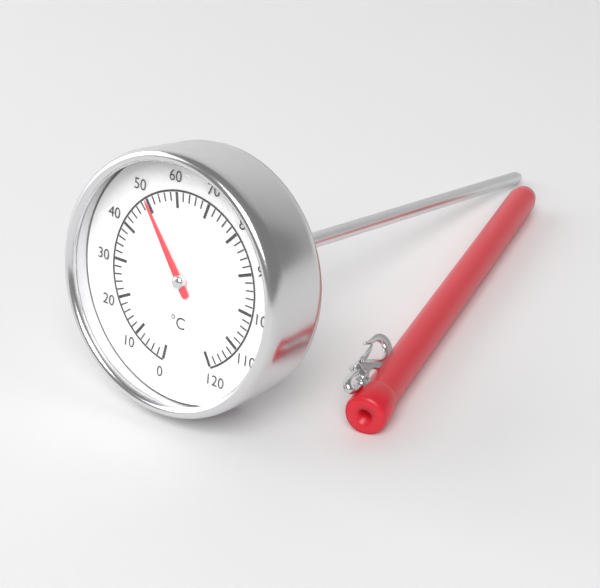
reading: 50 °C
